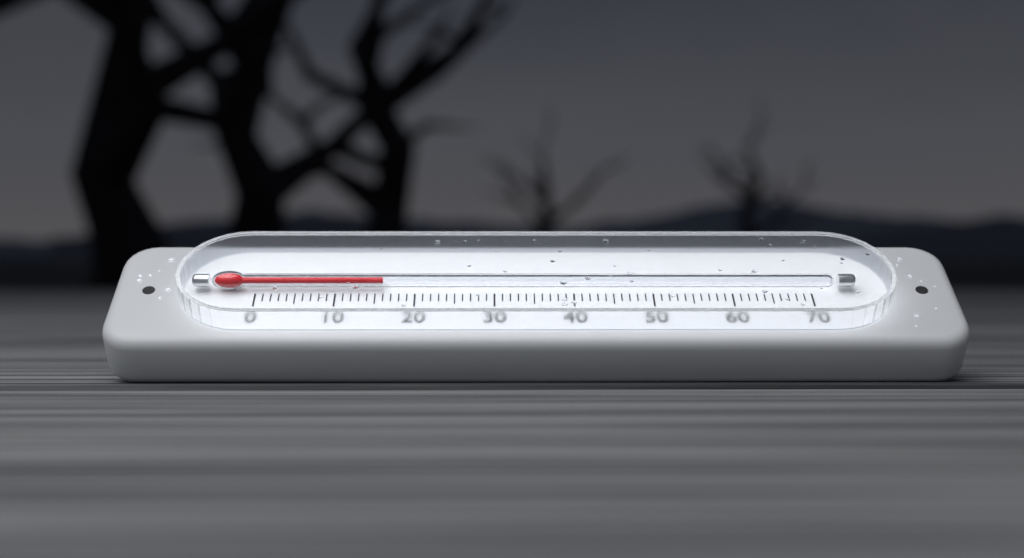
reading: 16 (no unit)
